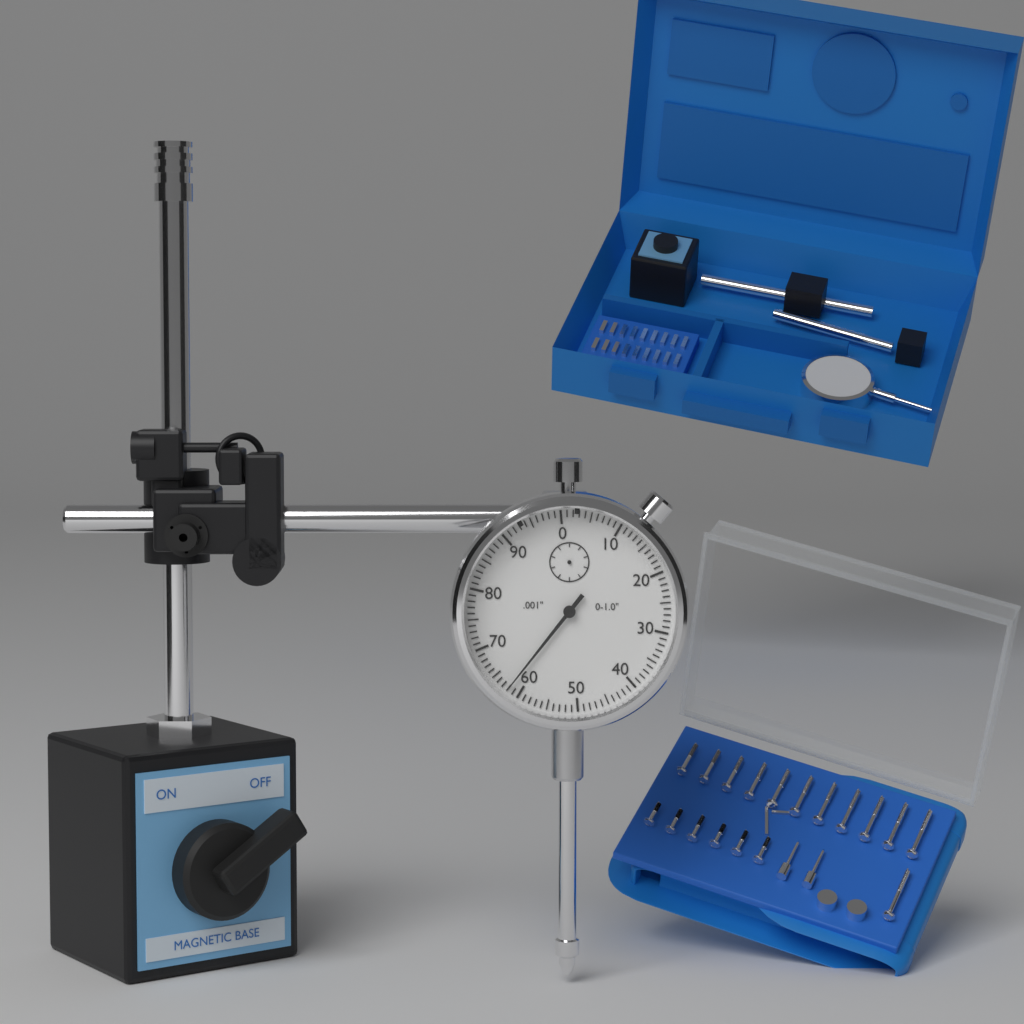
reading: 0.062 in
